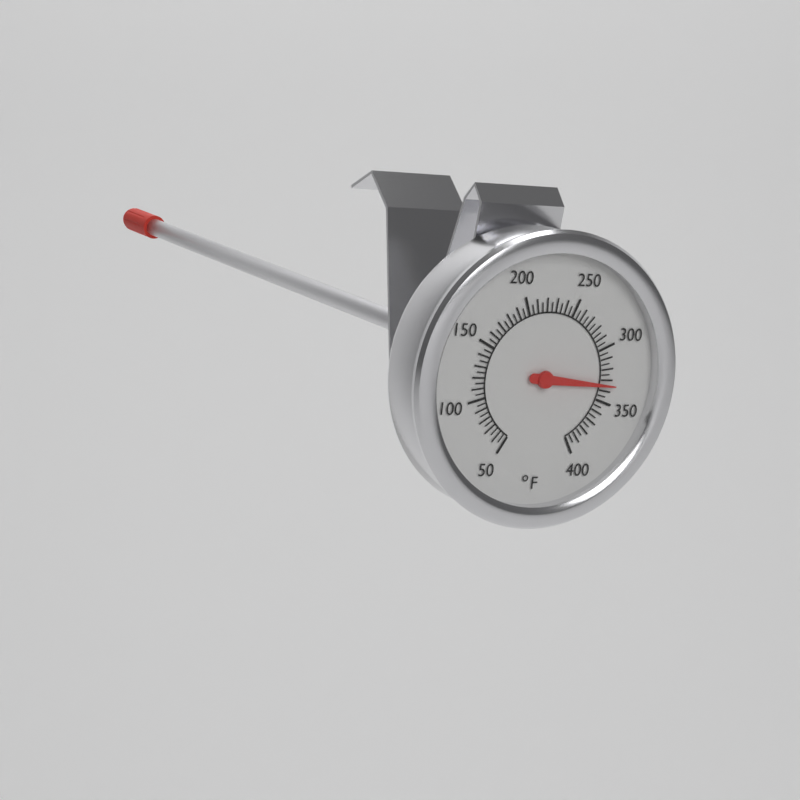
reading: 335 °F
